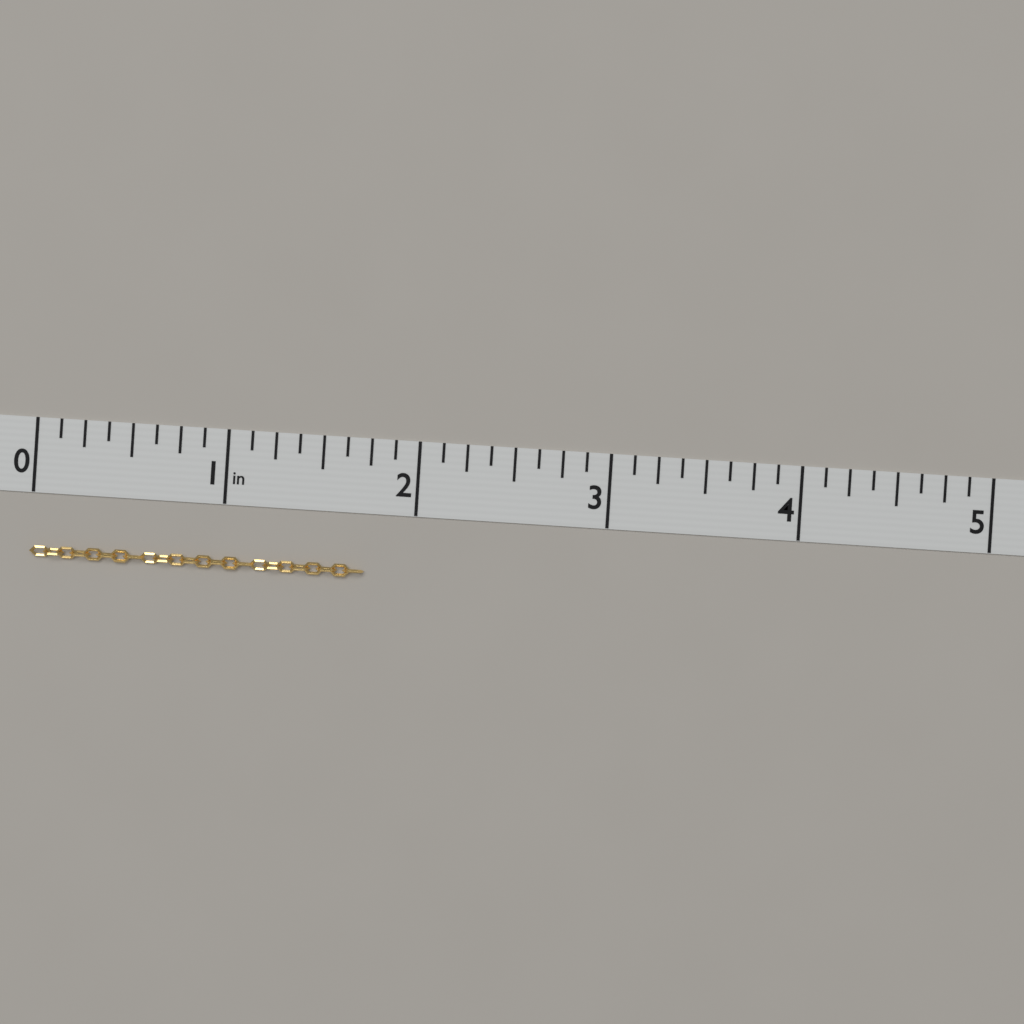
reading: 1.750 in
